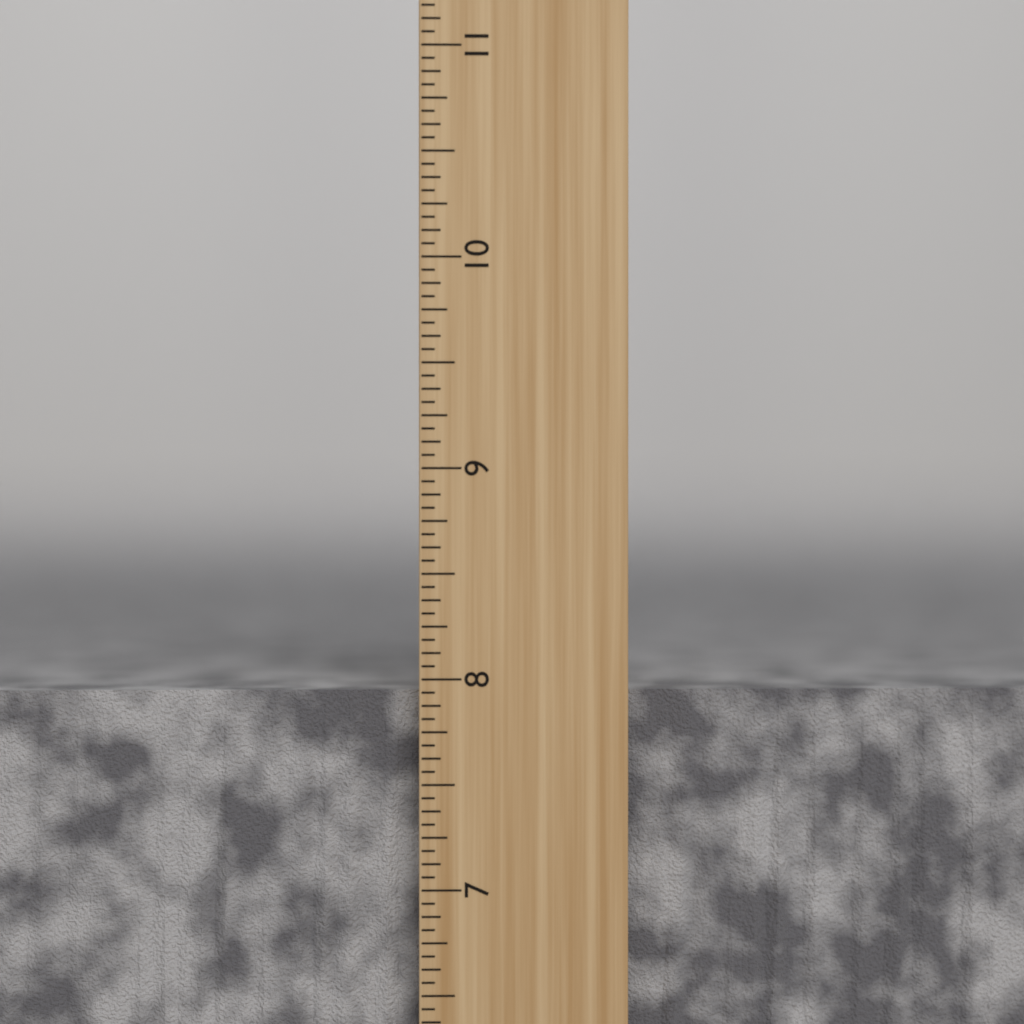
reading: 7.9375 inch
